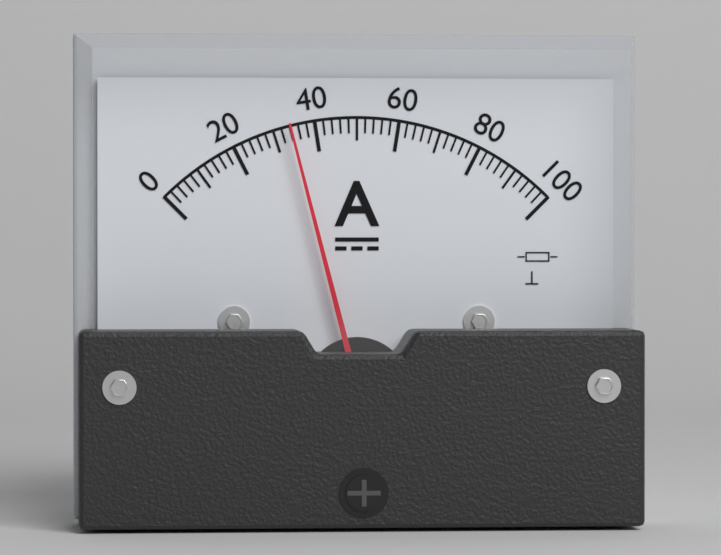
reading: 34 A
